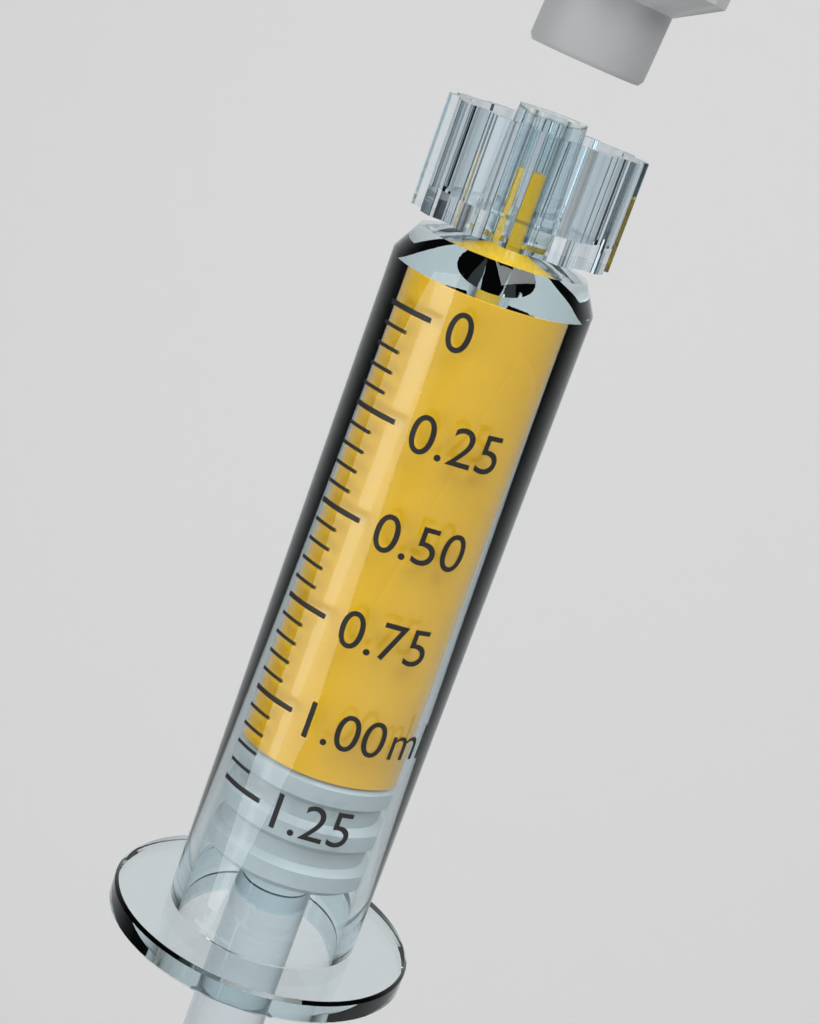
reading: 1.15 ml
